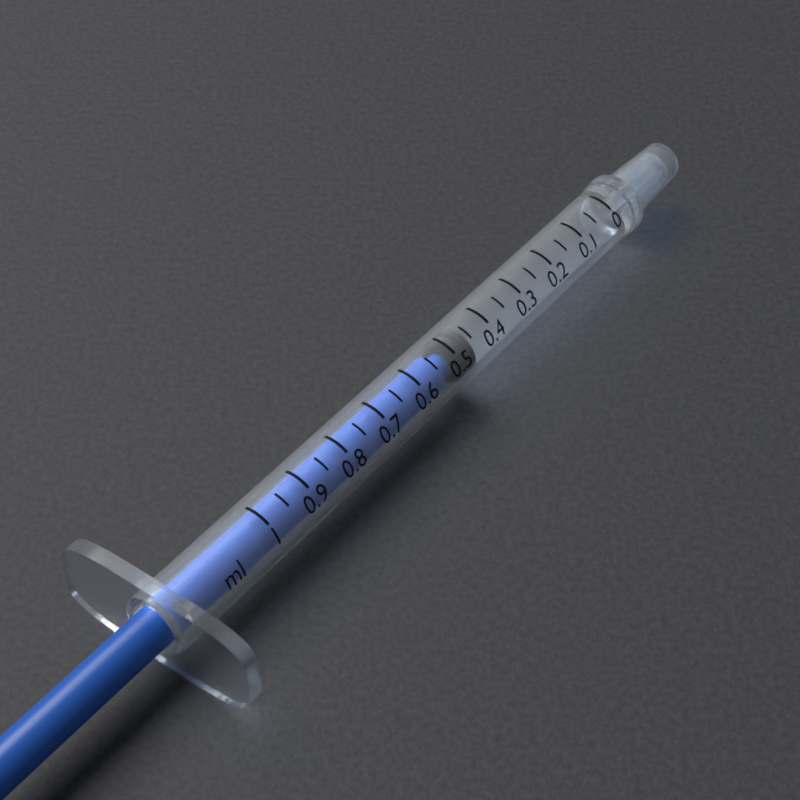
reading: 0.45 ml
